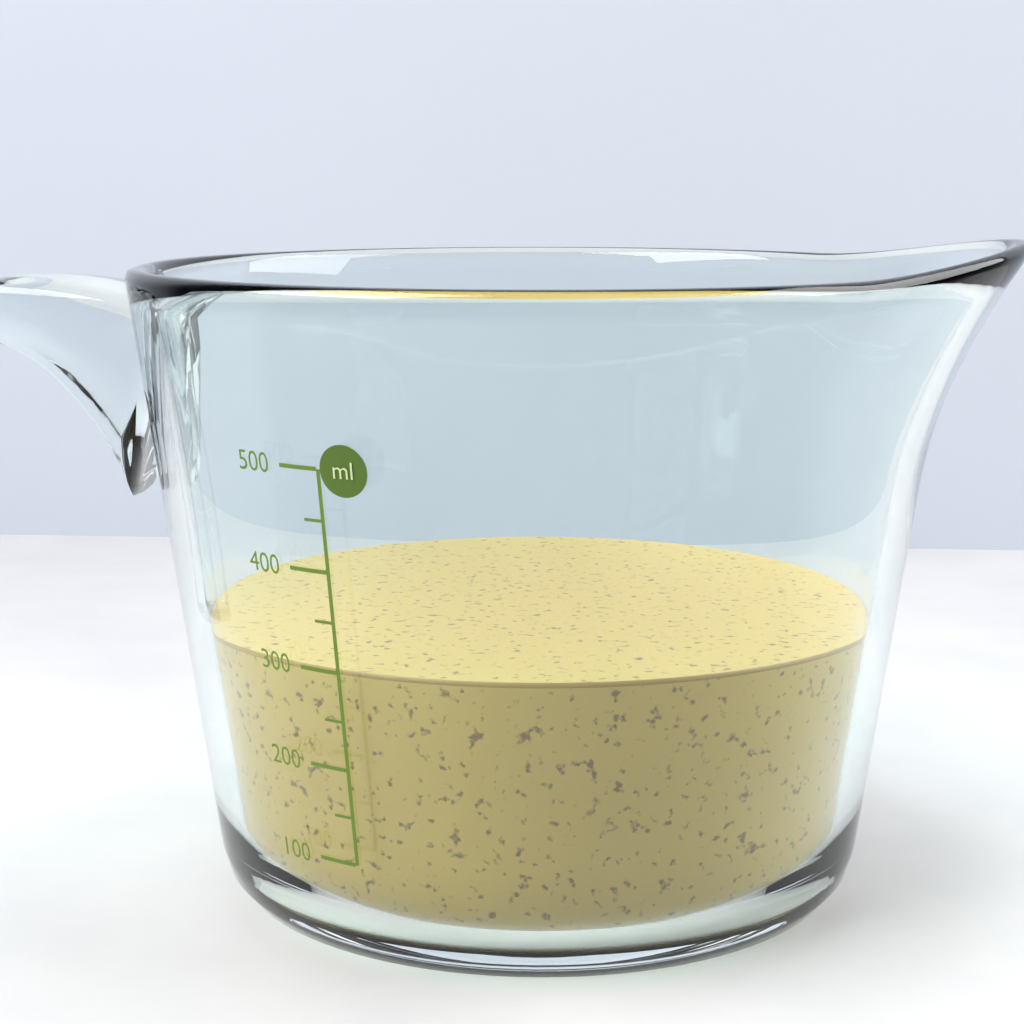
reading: 300 ml
